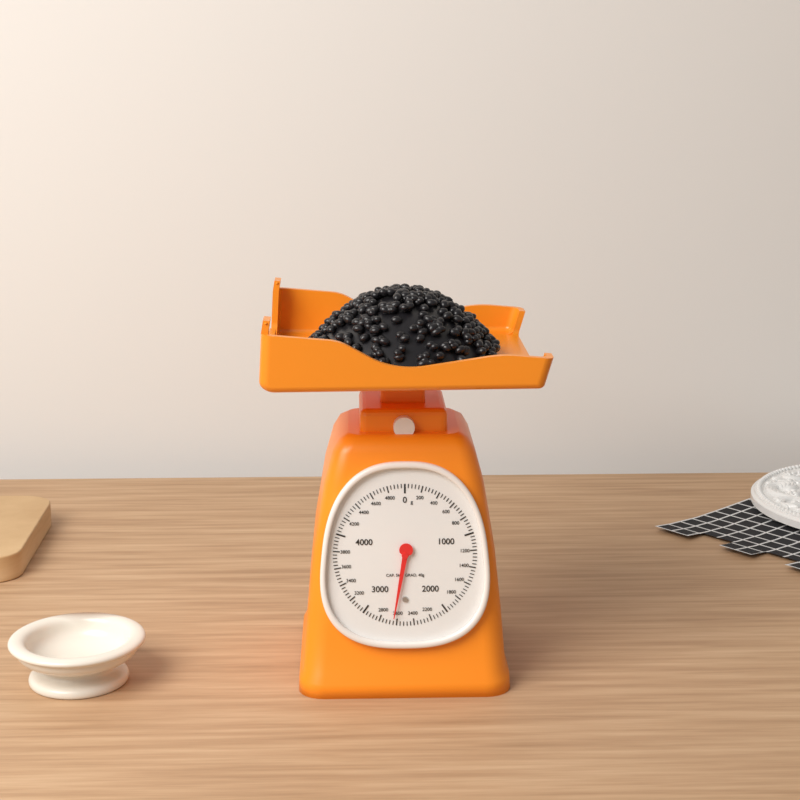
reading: 2640 g
